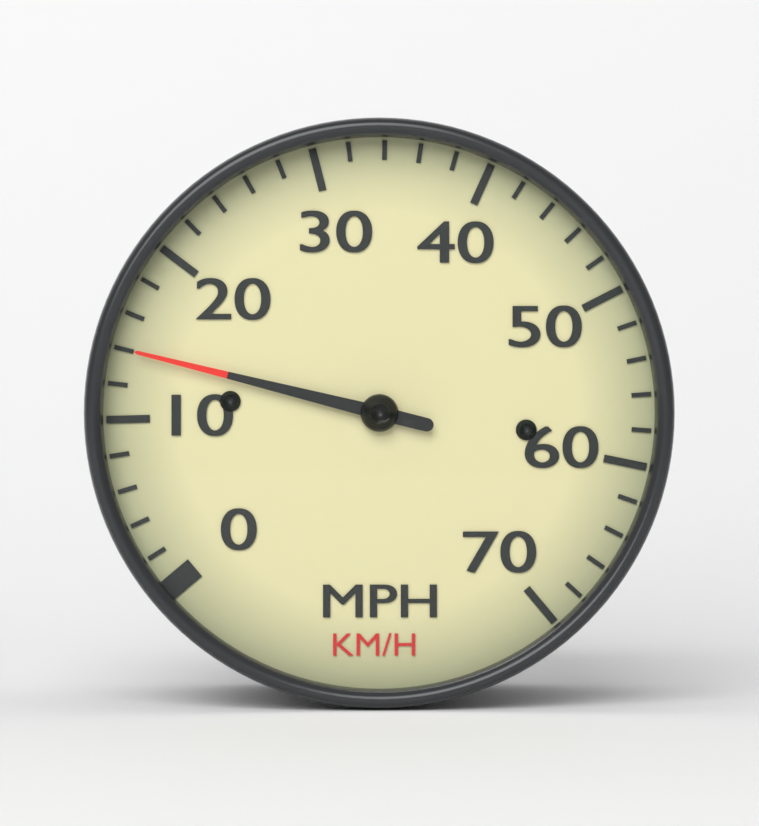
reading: 14 mph
